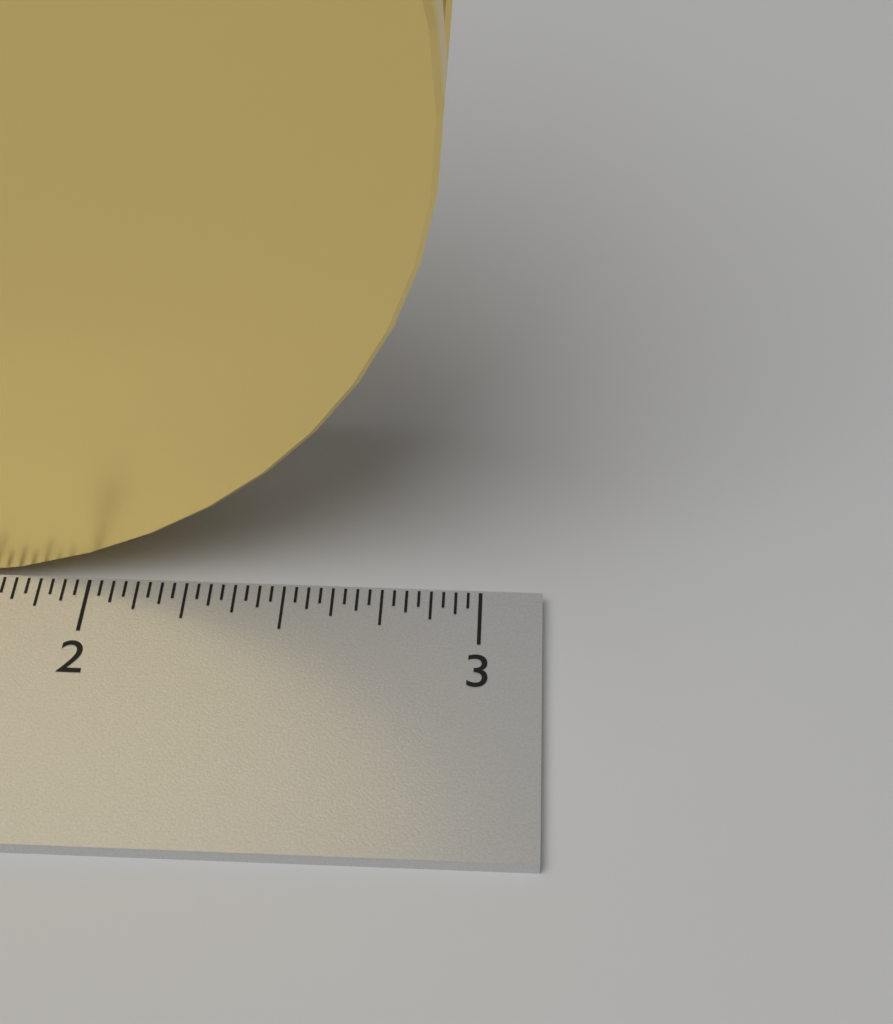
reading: 2.90625 inch
